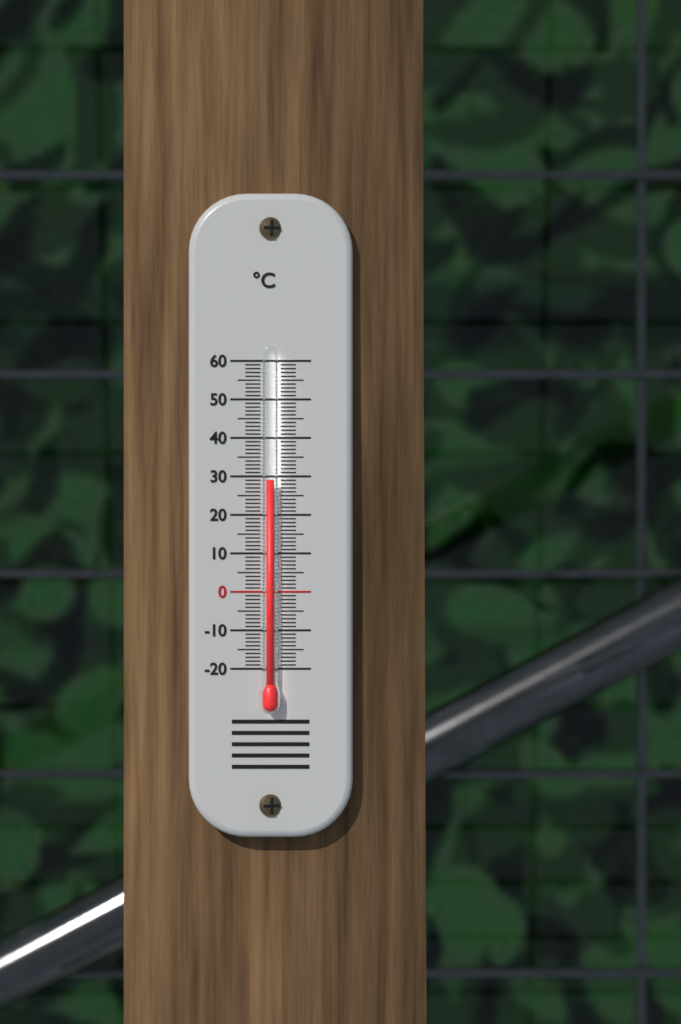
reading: 29 °C
